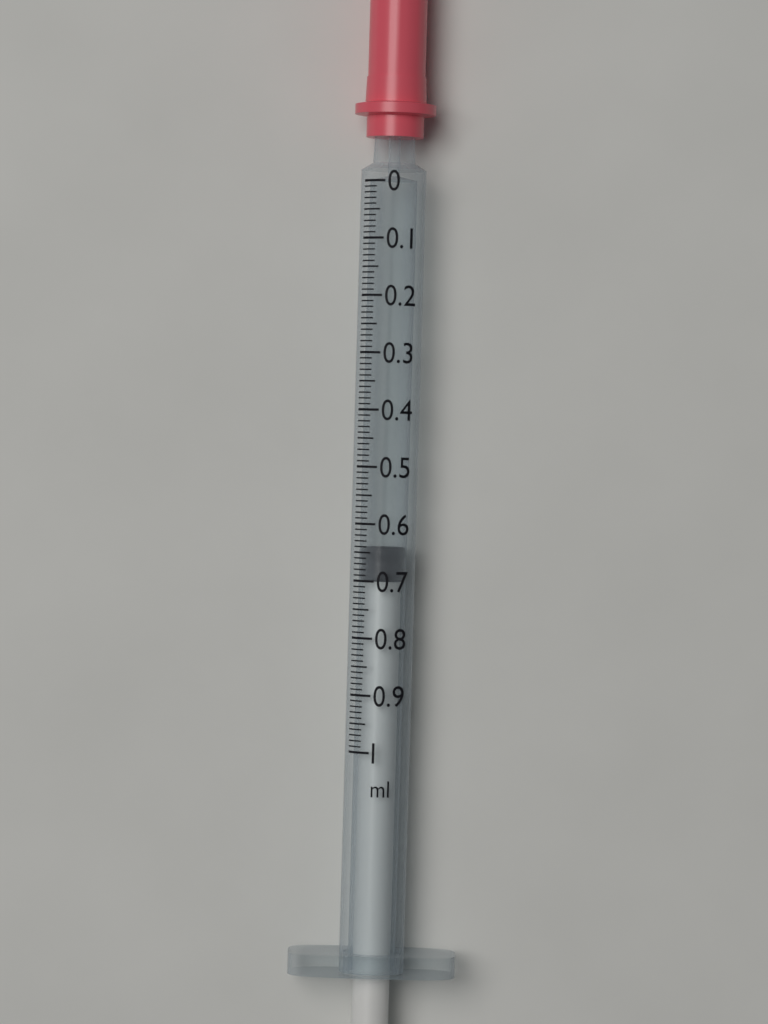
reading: 0.64 ml
